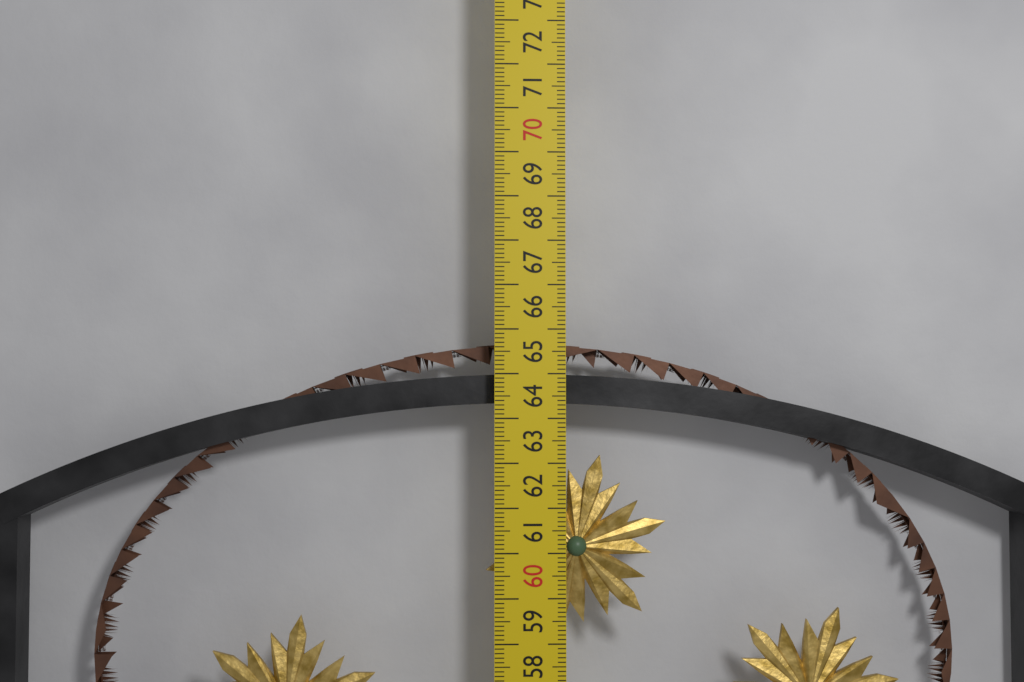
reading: 64.0 cm
